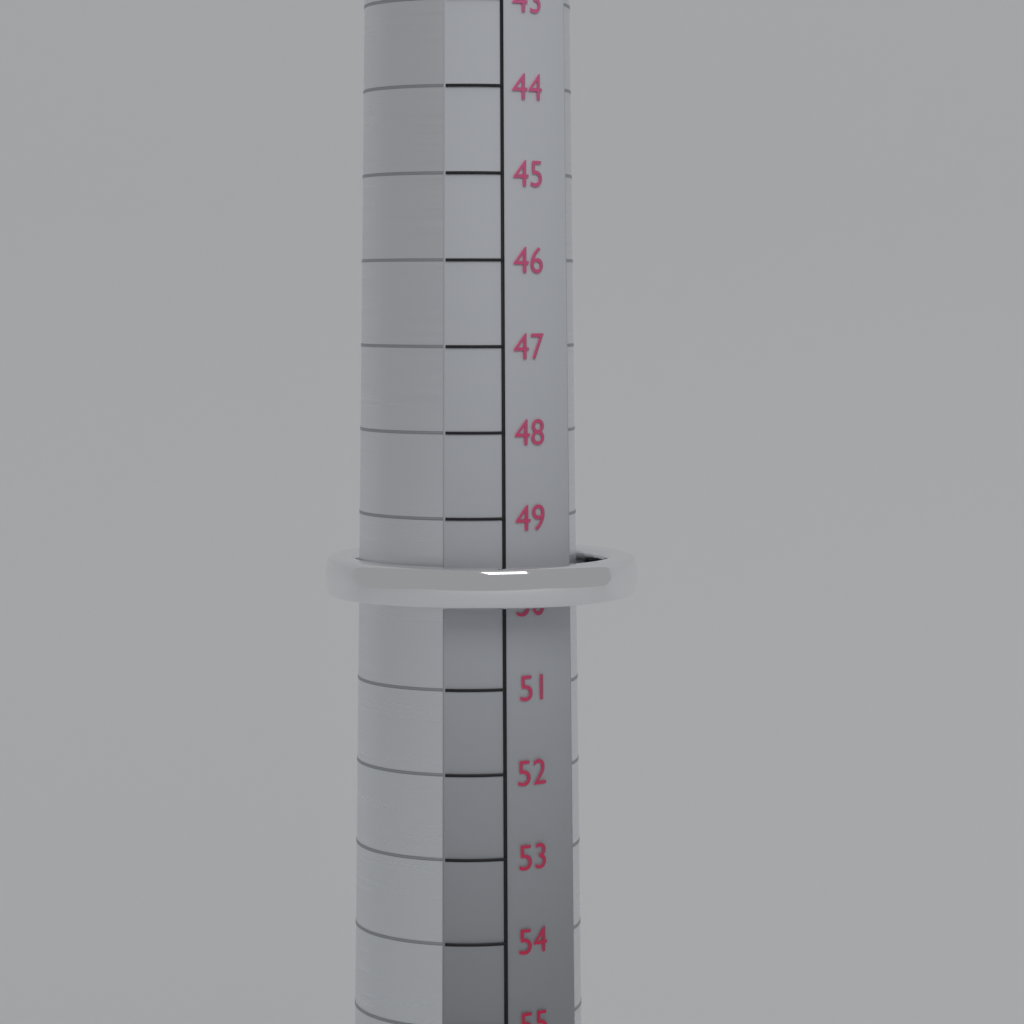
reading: 50 mm
